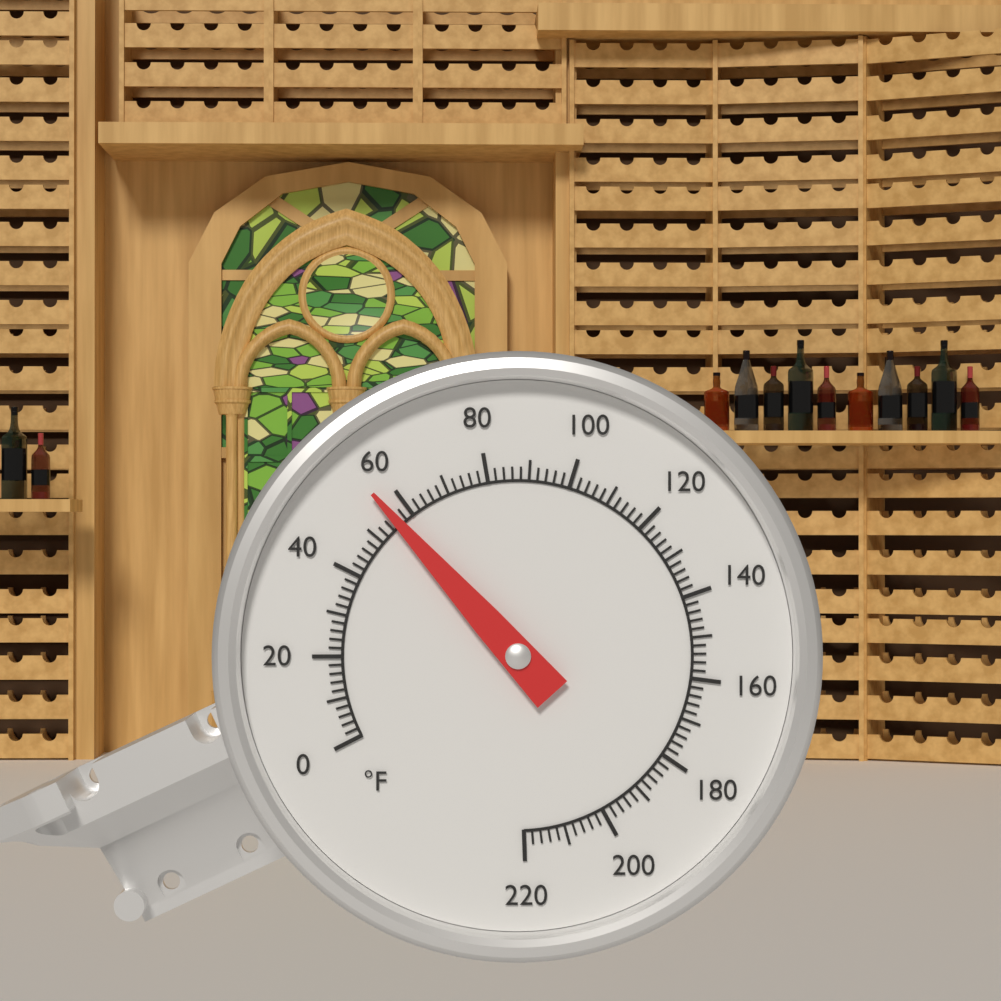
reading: 56 °F
